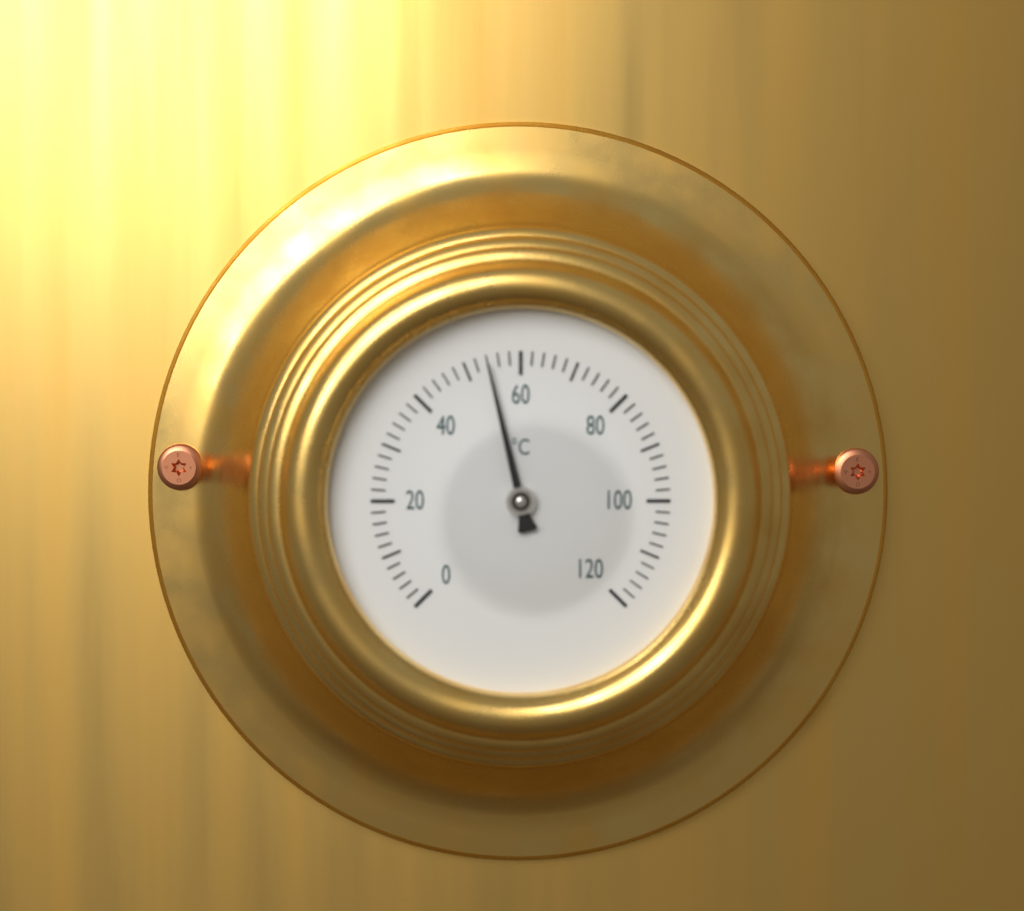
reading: 54 °C
